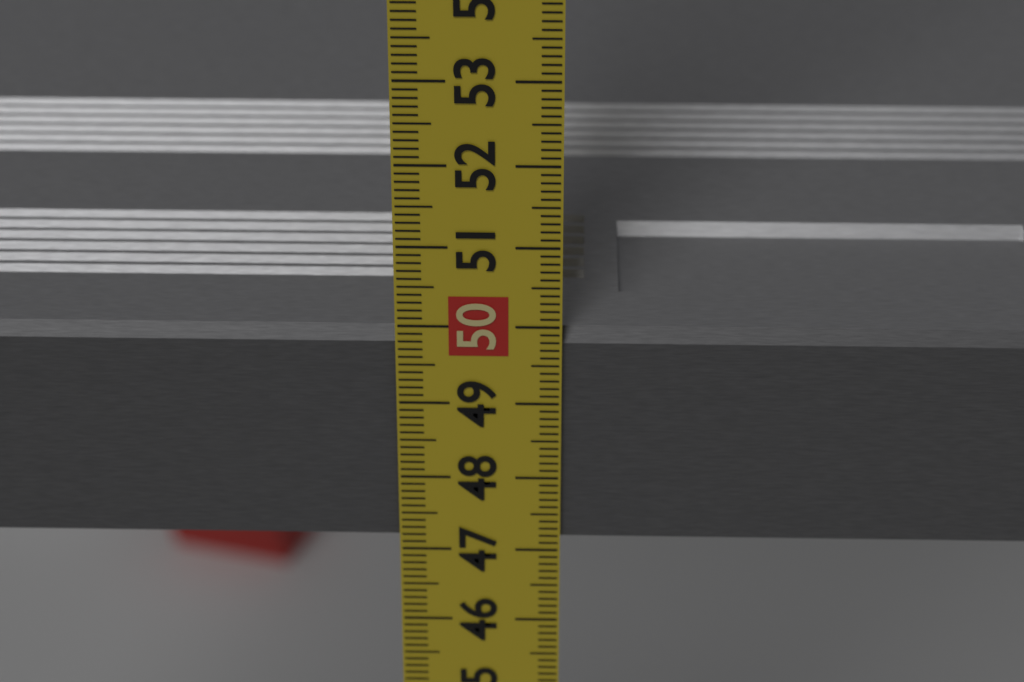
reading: 49.9 cm
